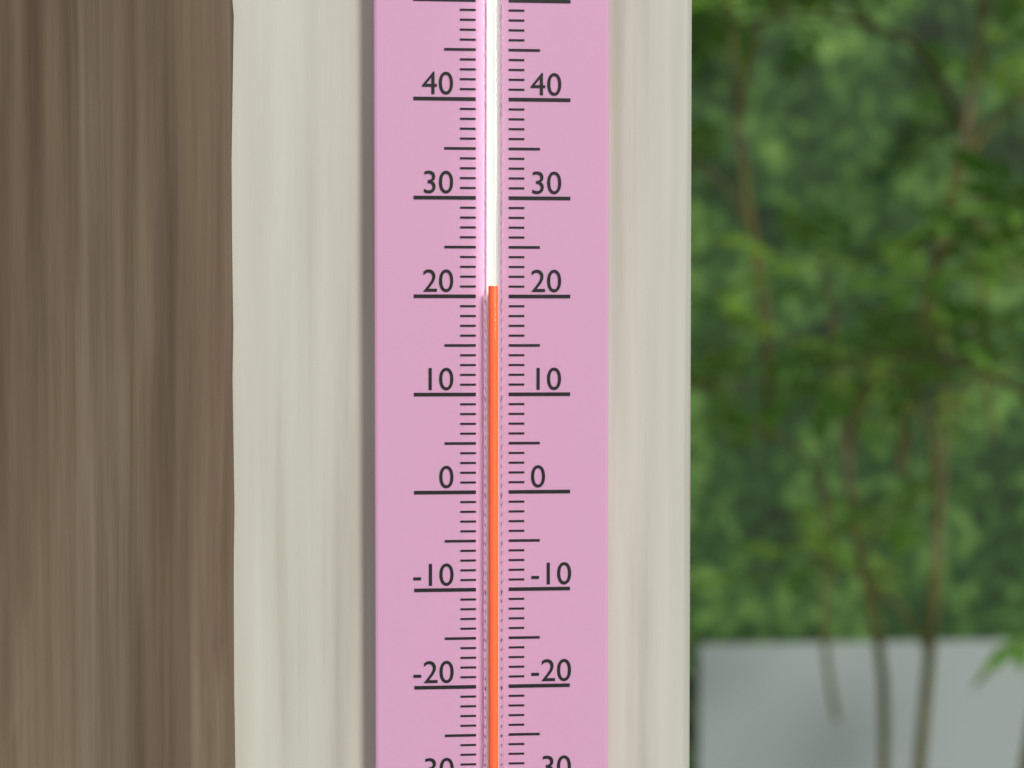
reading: 21 (no unit)
